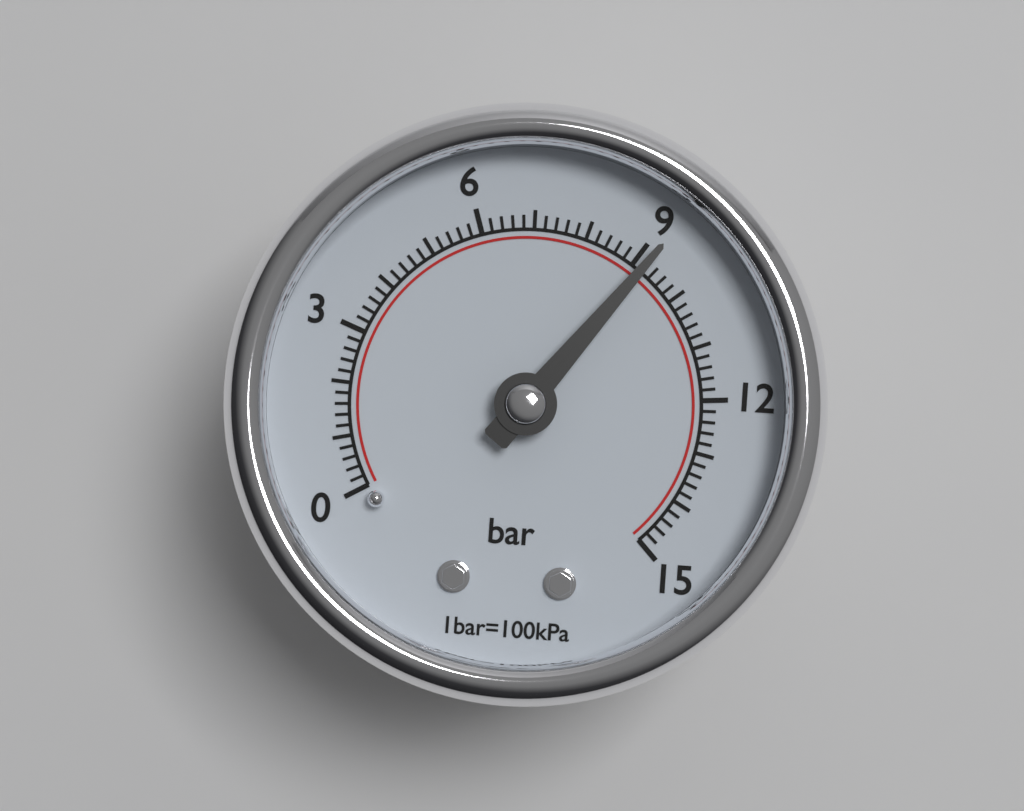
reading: 9.2 bar
